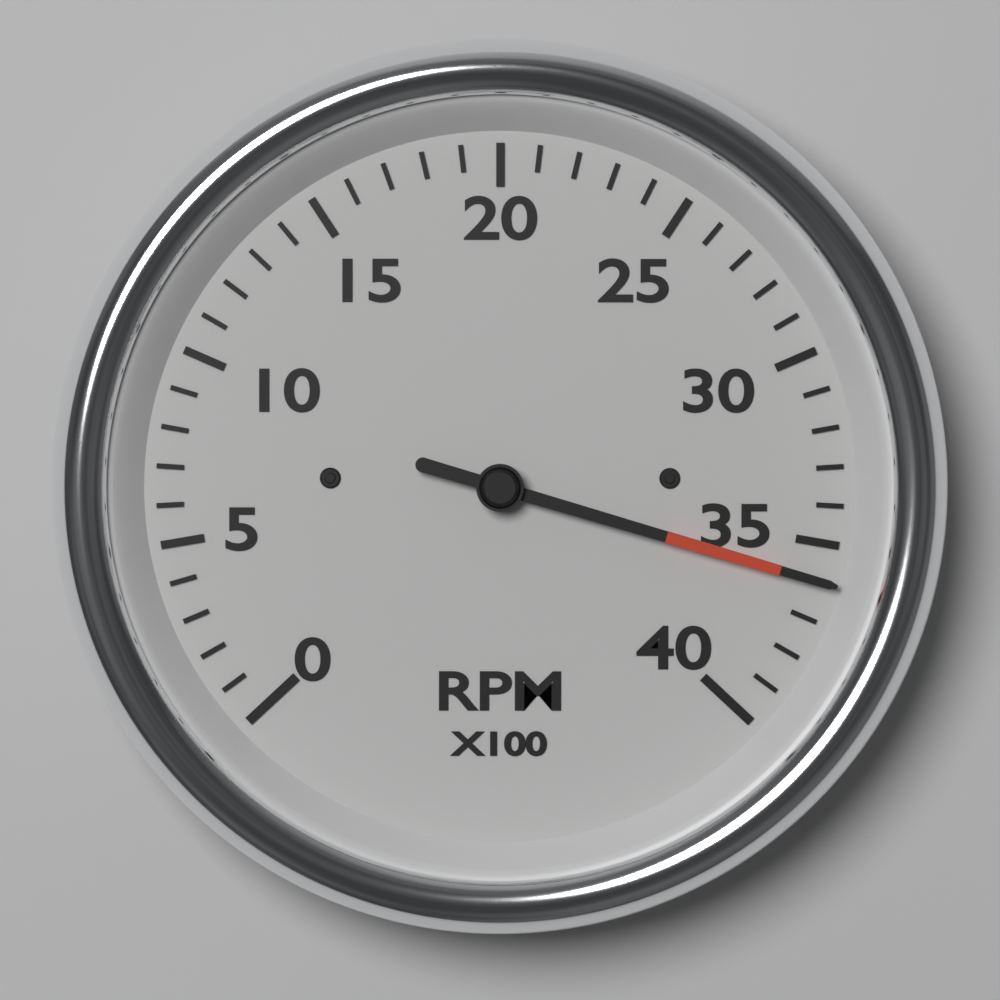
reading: 3600 RPM
